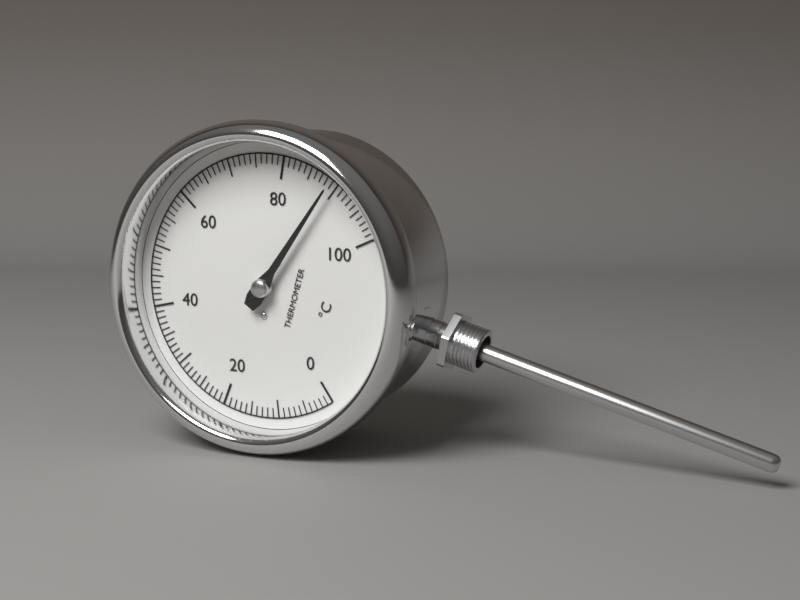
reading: 89 °C
